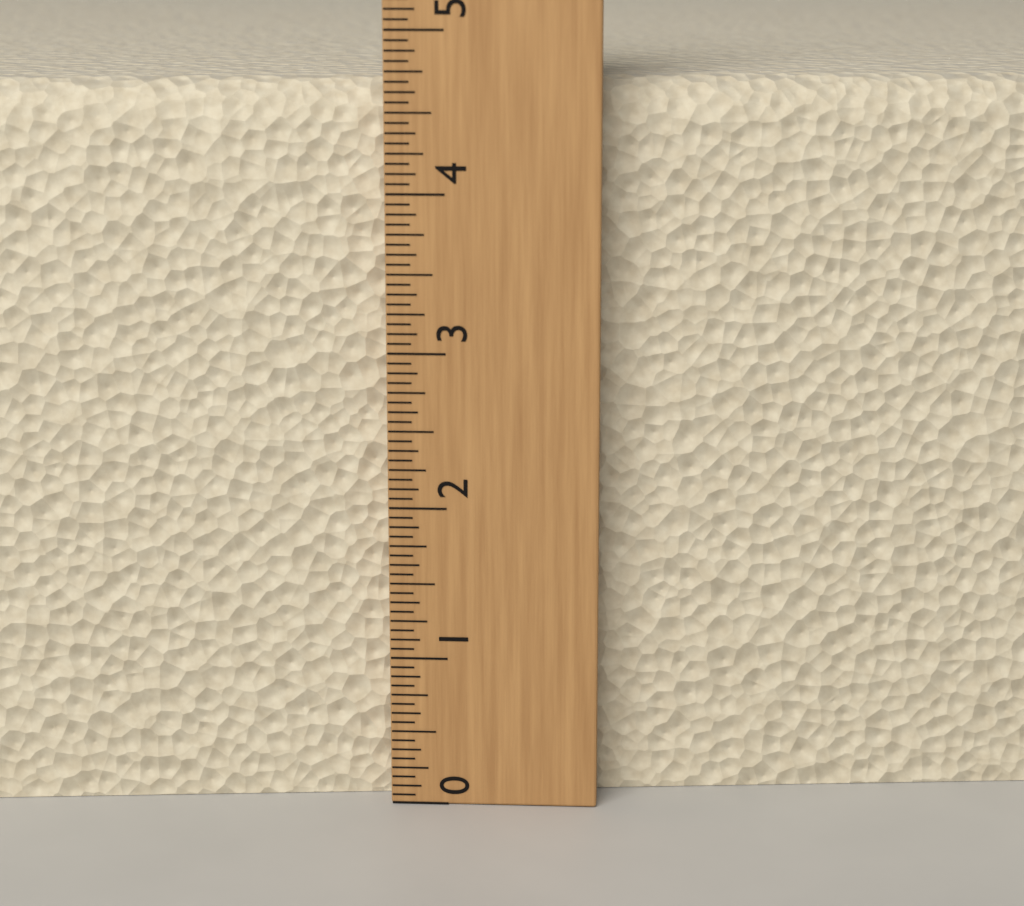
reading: 4.6875 (no unit)
